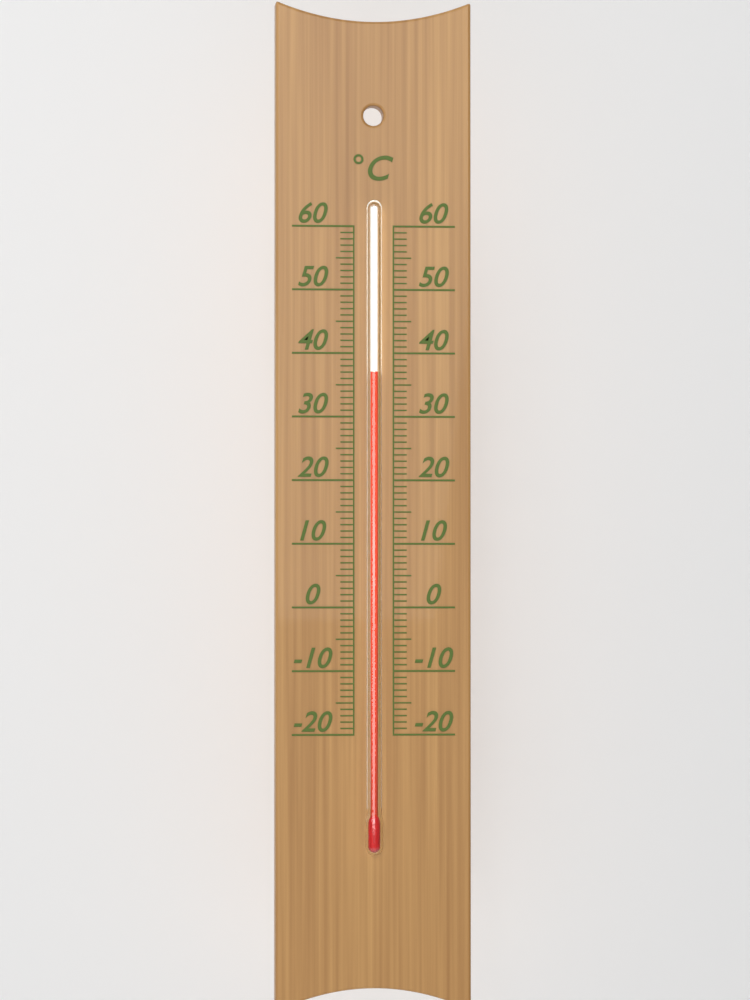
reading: 37 °C
